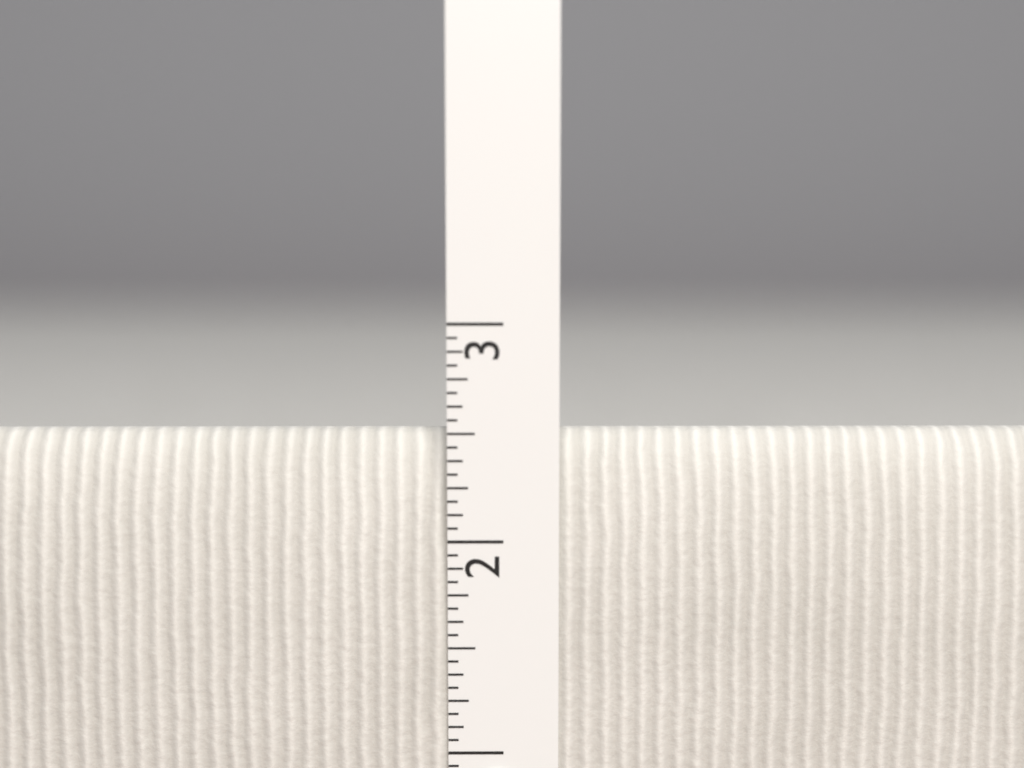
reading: 2.5000 in
